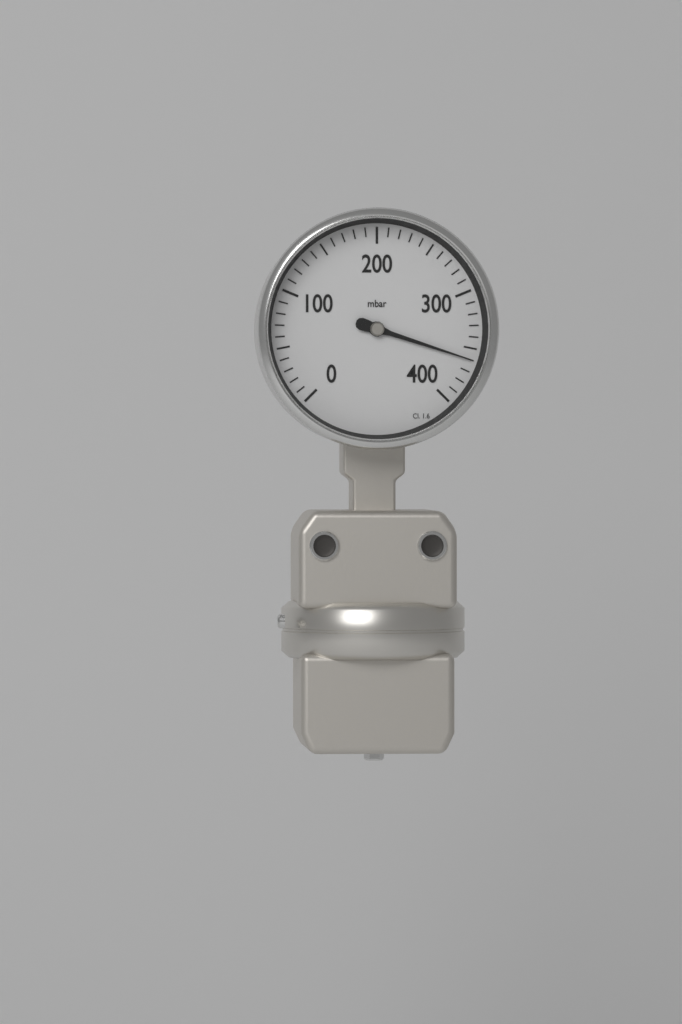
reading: 360 mbar
